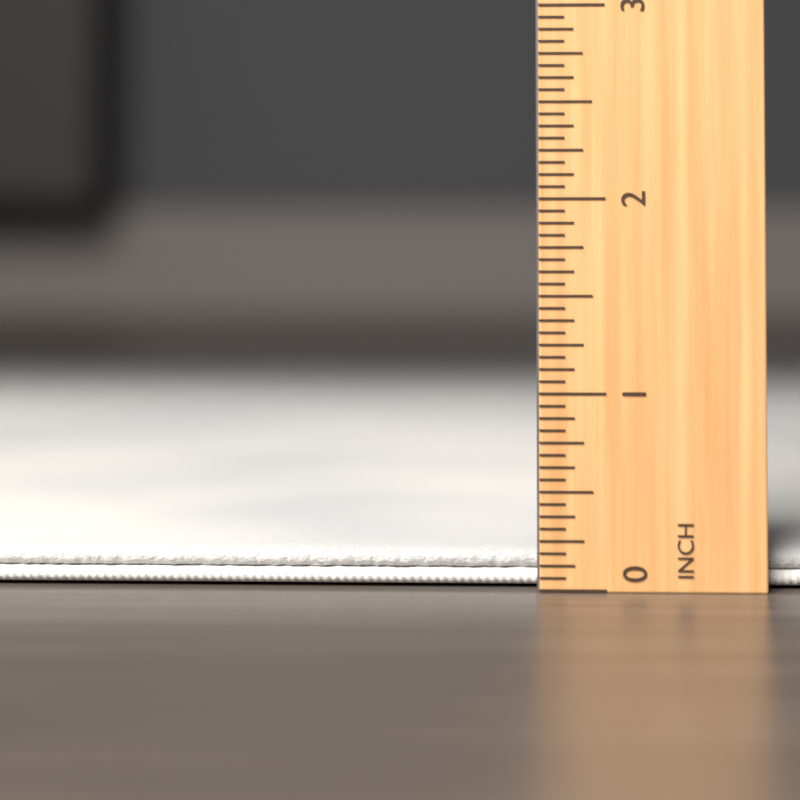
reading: 0.1875 inch
